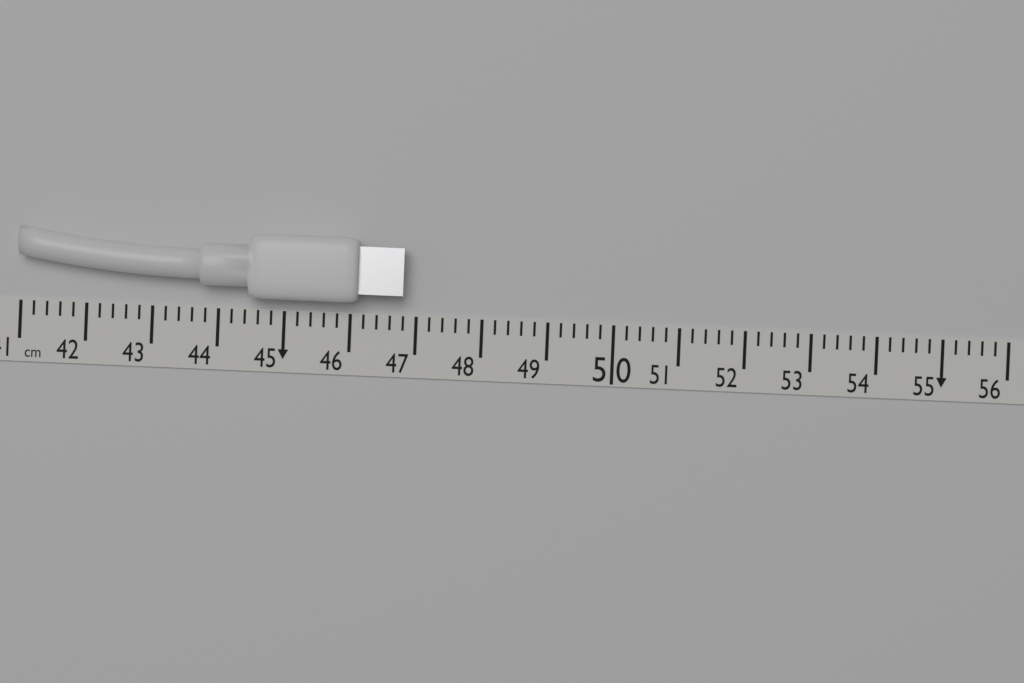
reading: 46.8 cm
